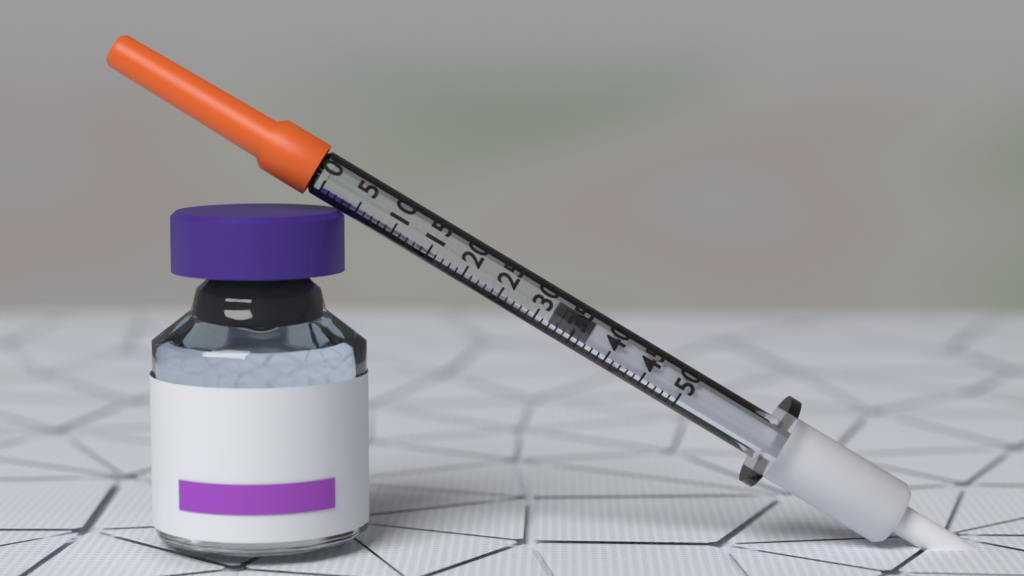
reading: 32 (no unit)
